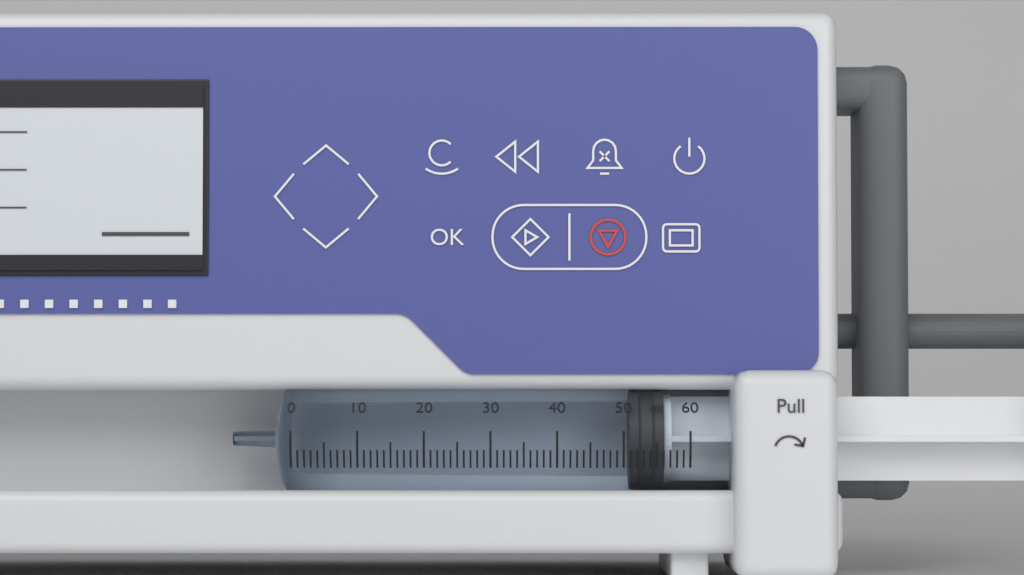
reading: 51 ml
